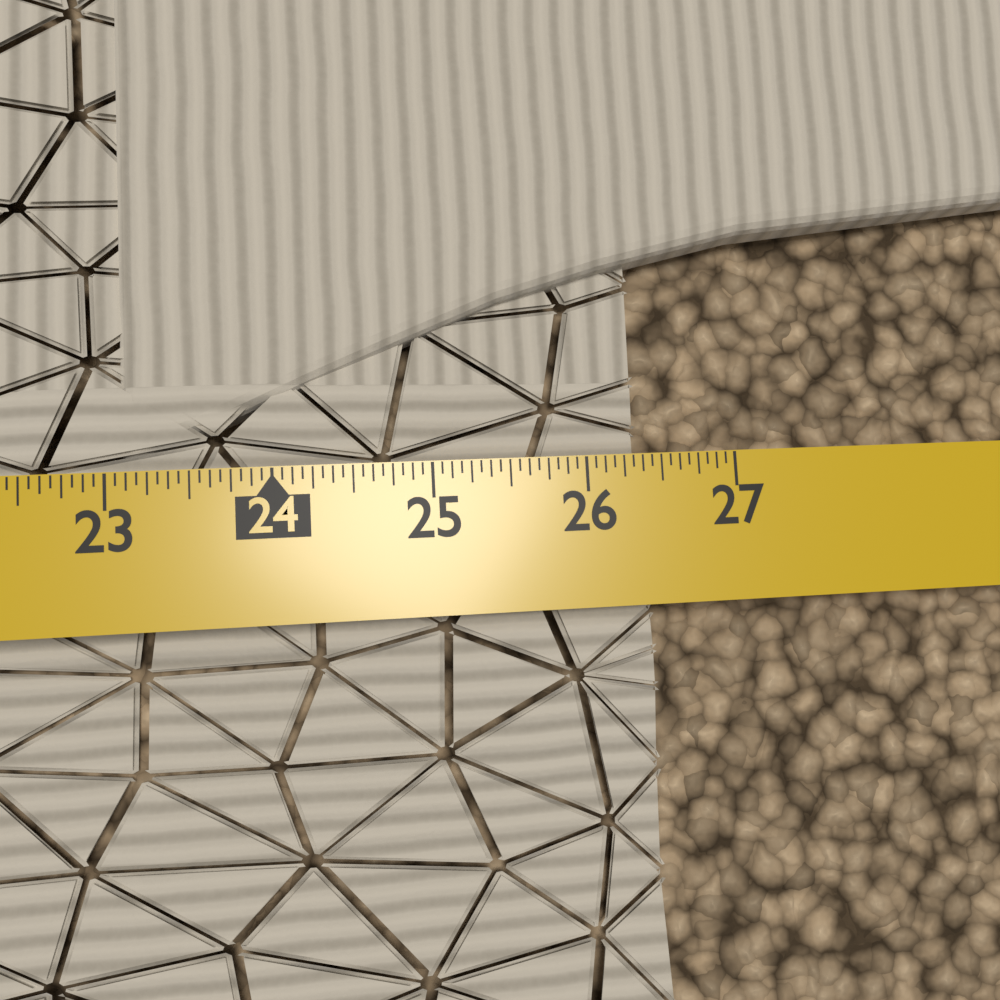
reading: 26.4375 in
